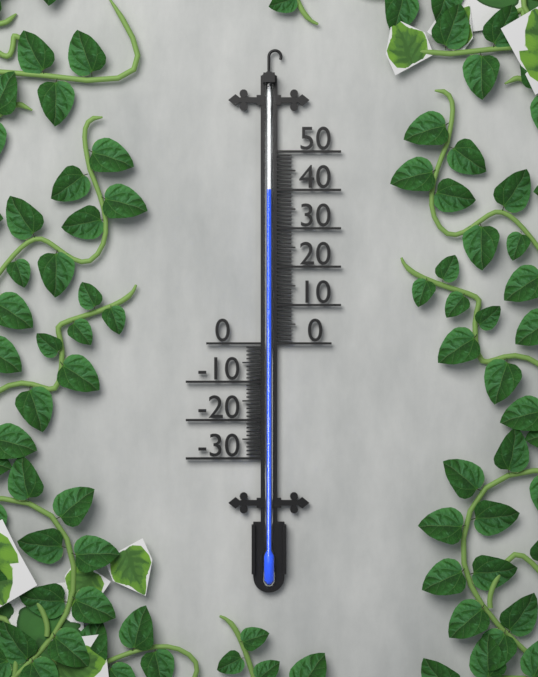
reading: 40 (no unit)
